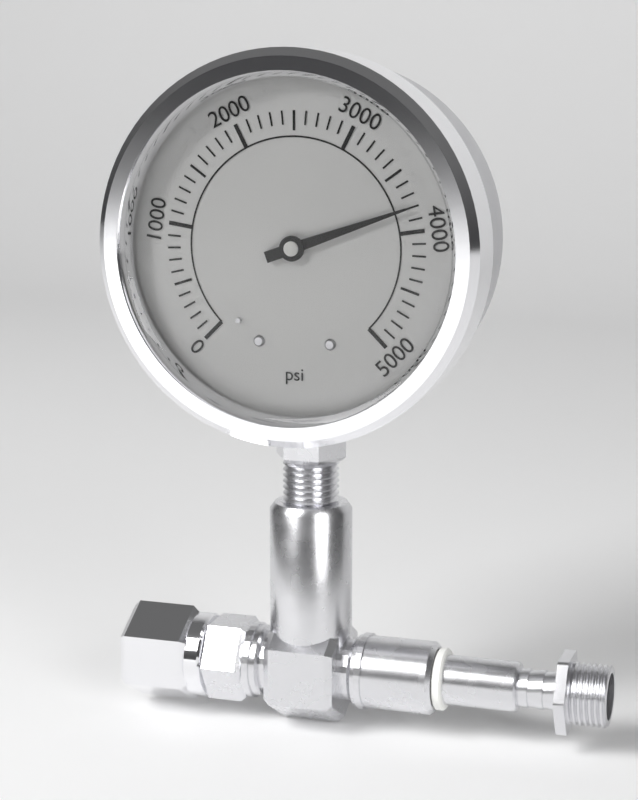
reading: 3800 psi
